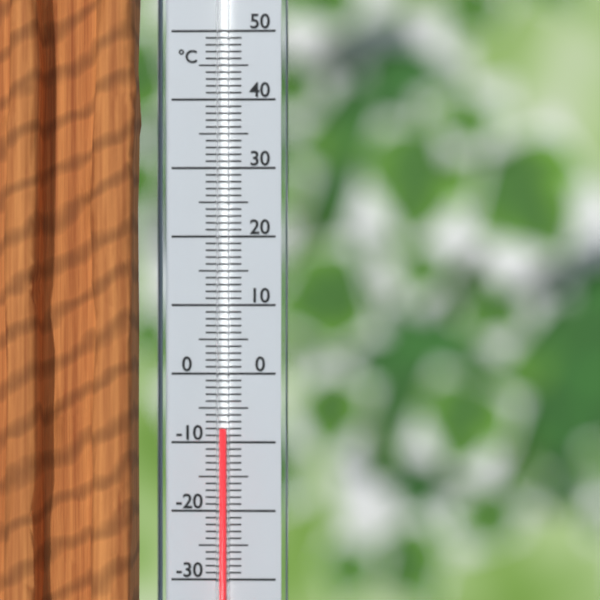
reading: -8 °C
